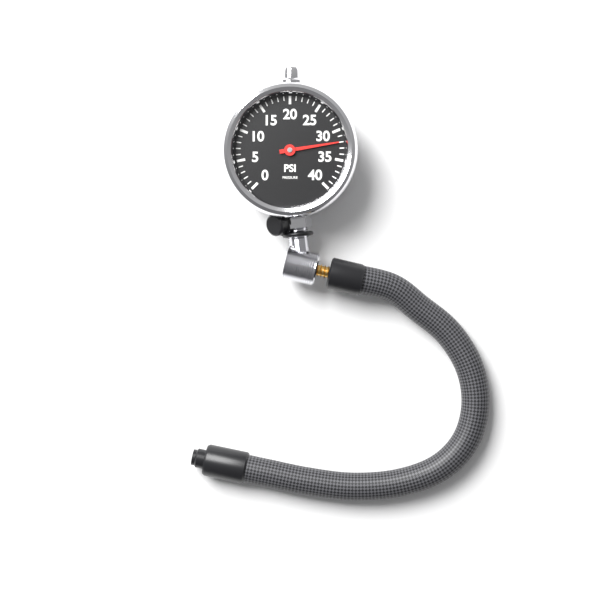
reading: 32 psi
